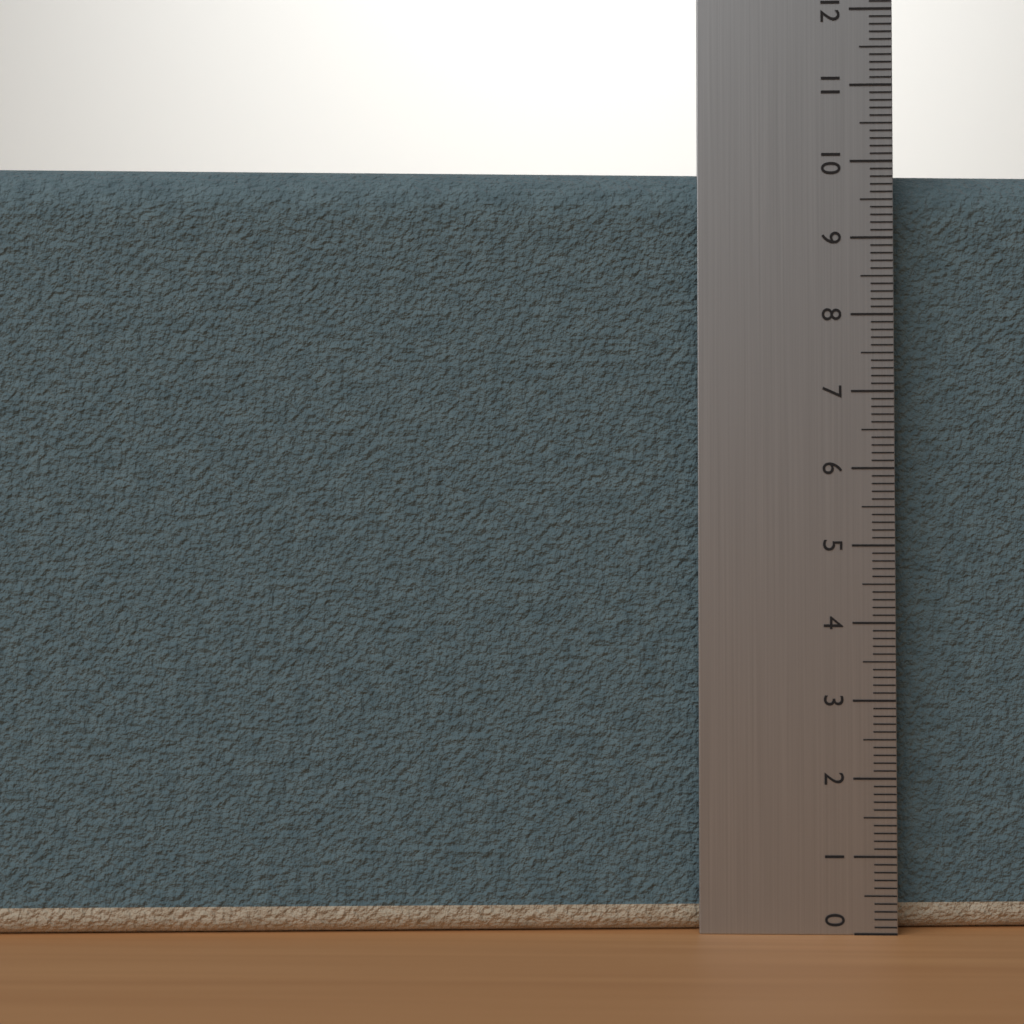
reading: 10.0 (no unit)
